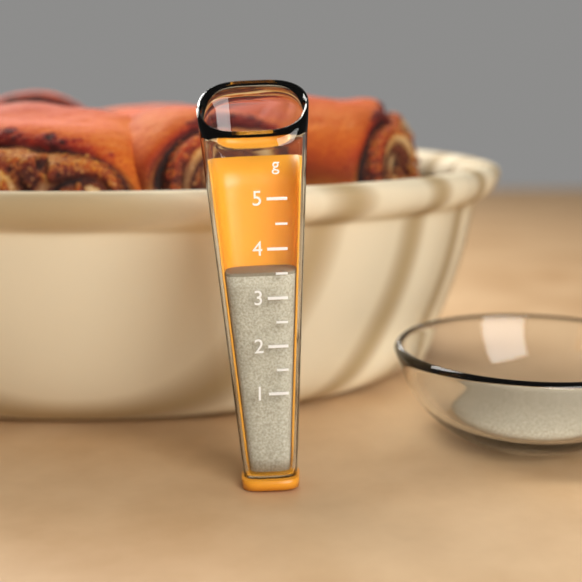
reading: 3.5 g
